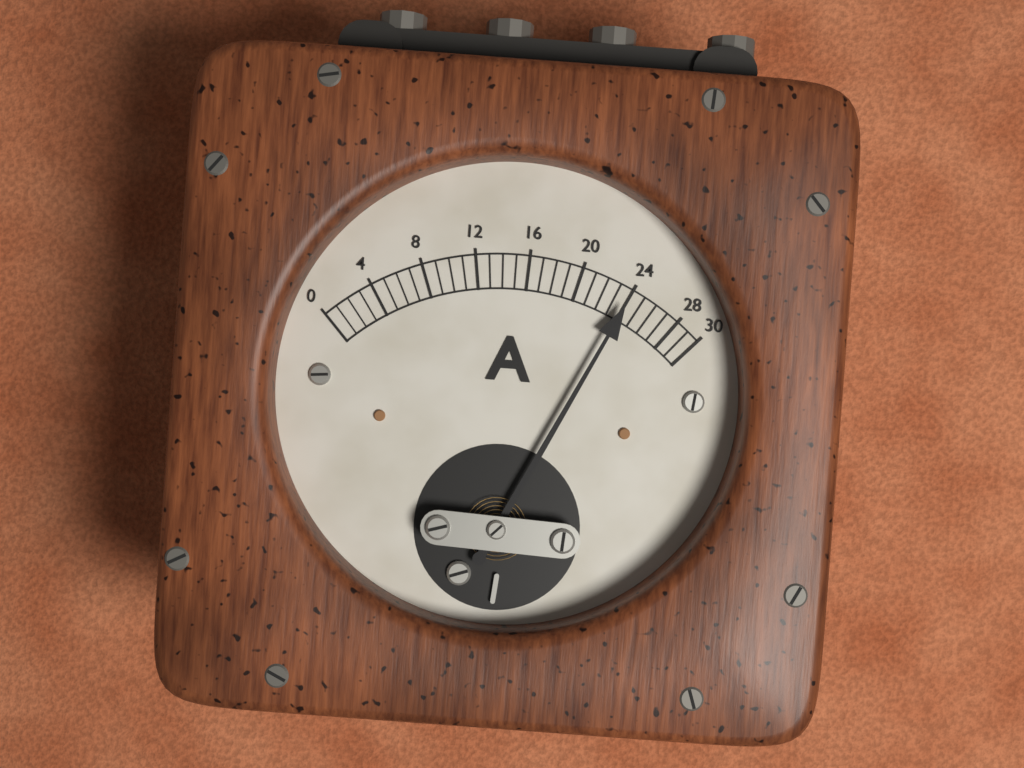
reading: 24 A
